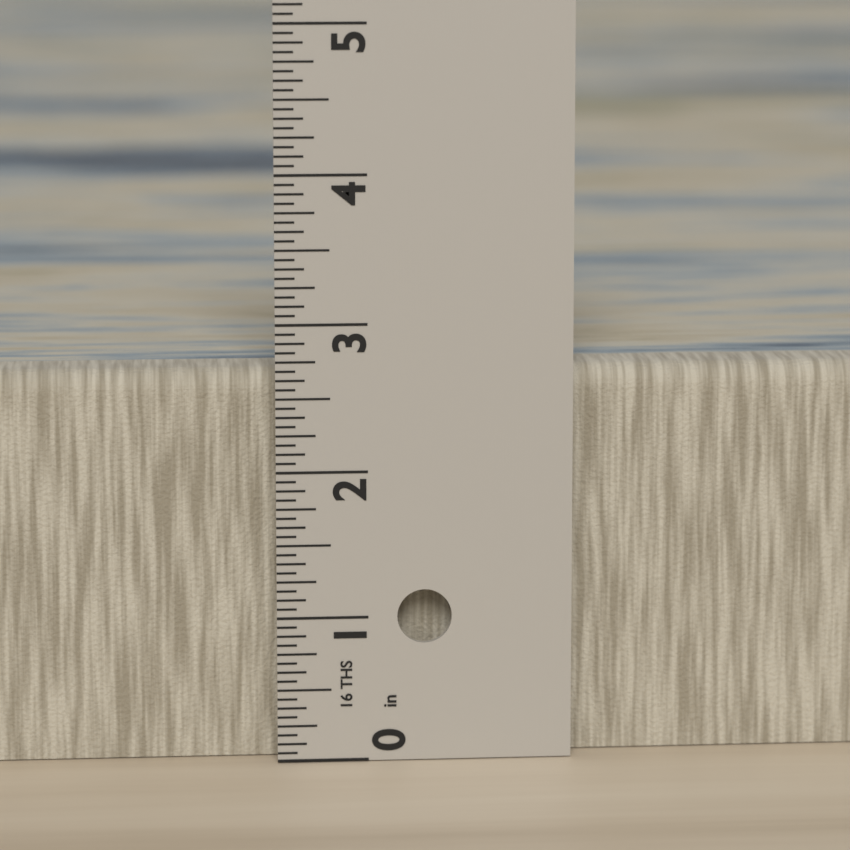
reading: 2.6875 in
